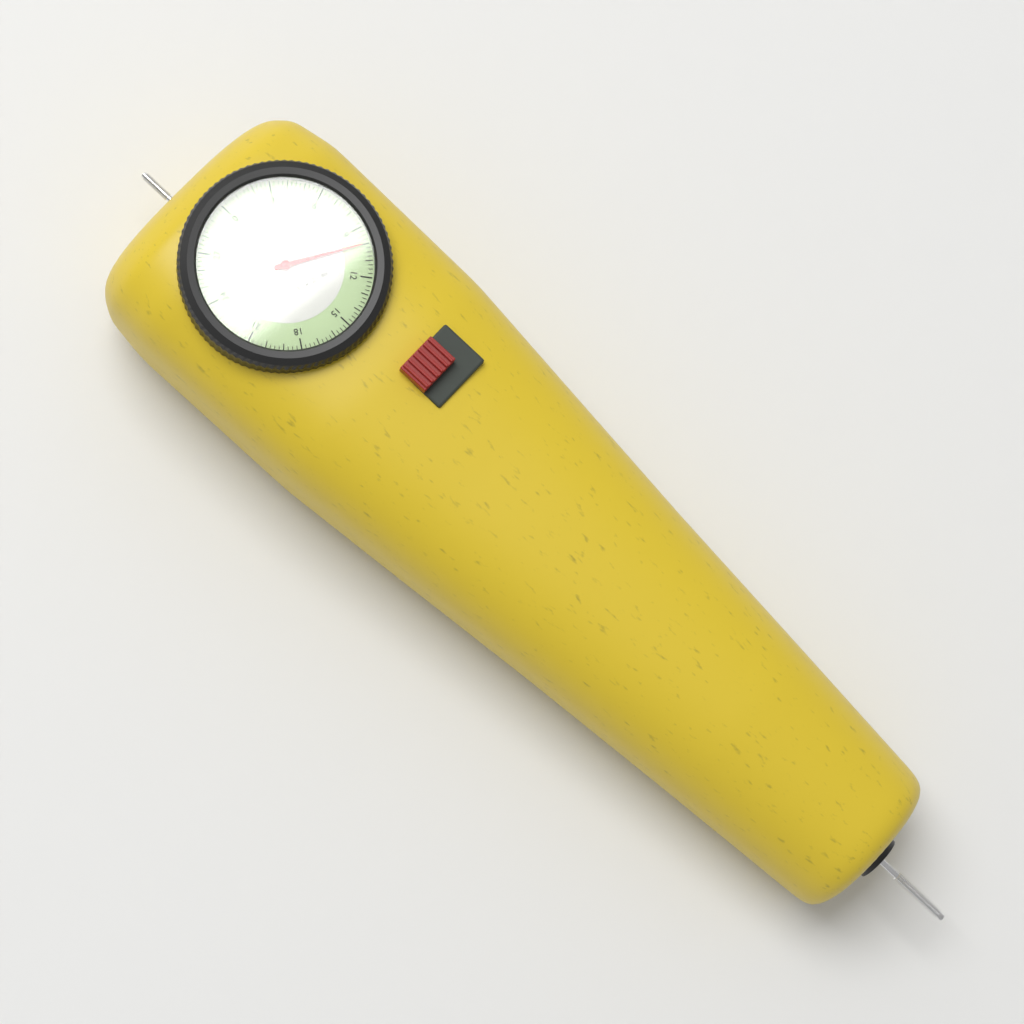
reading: 10.00 lbs
